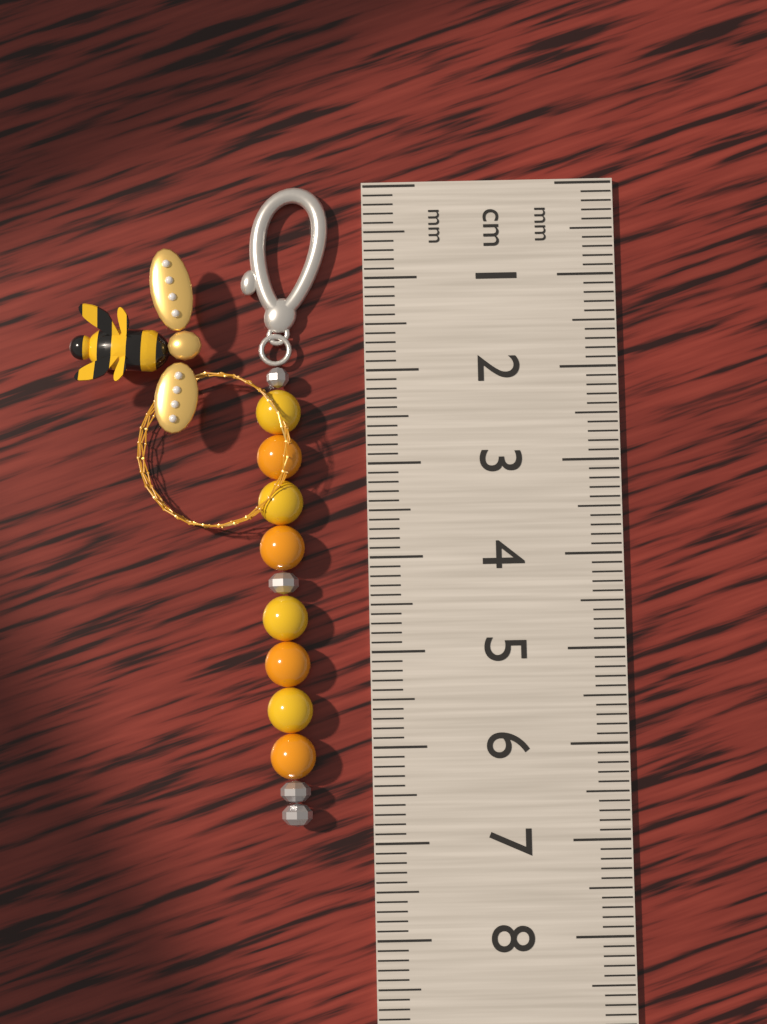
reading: 6.8 cm
